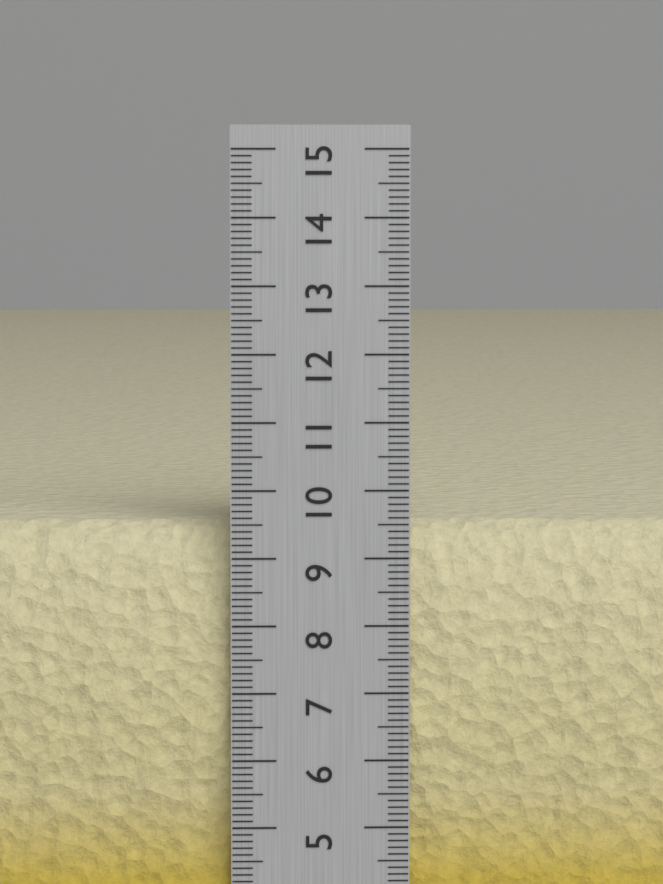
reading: 9.5 cm
